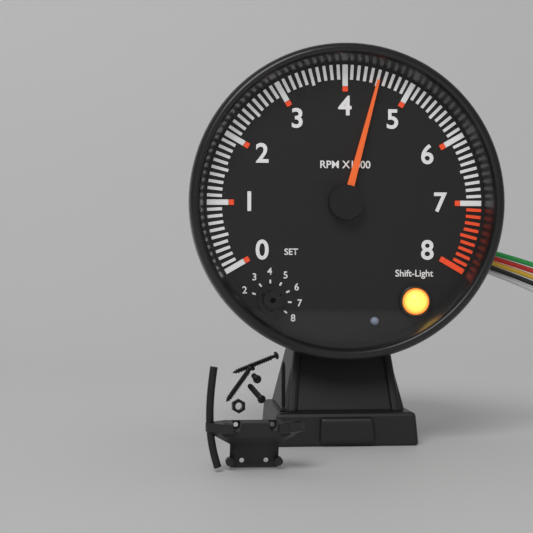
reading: 4500 RPM
